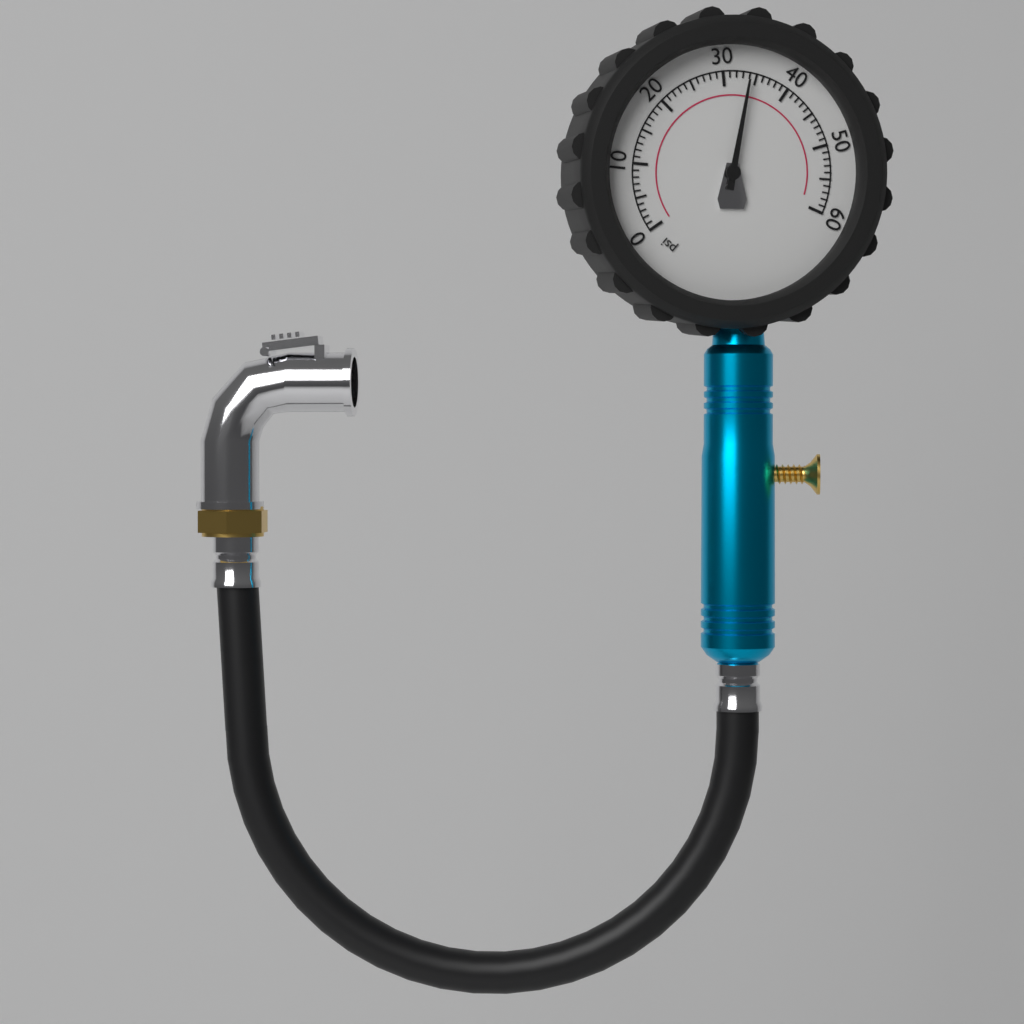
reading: 34 psi
